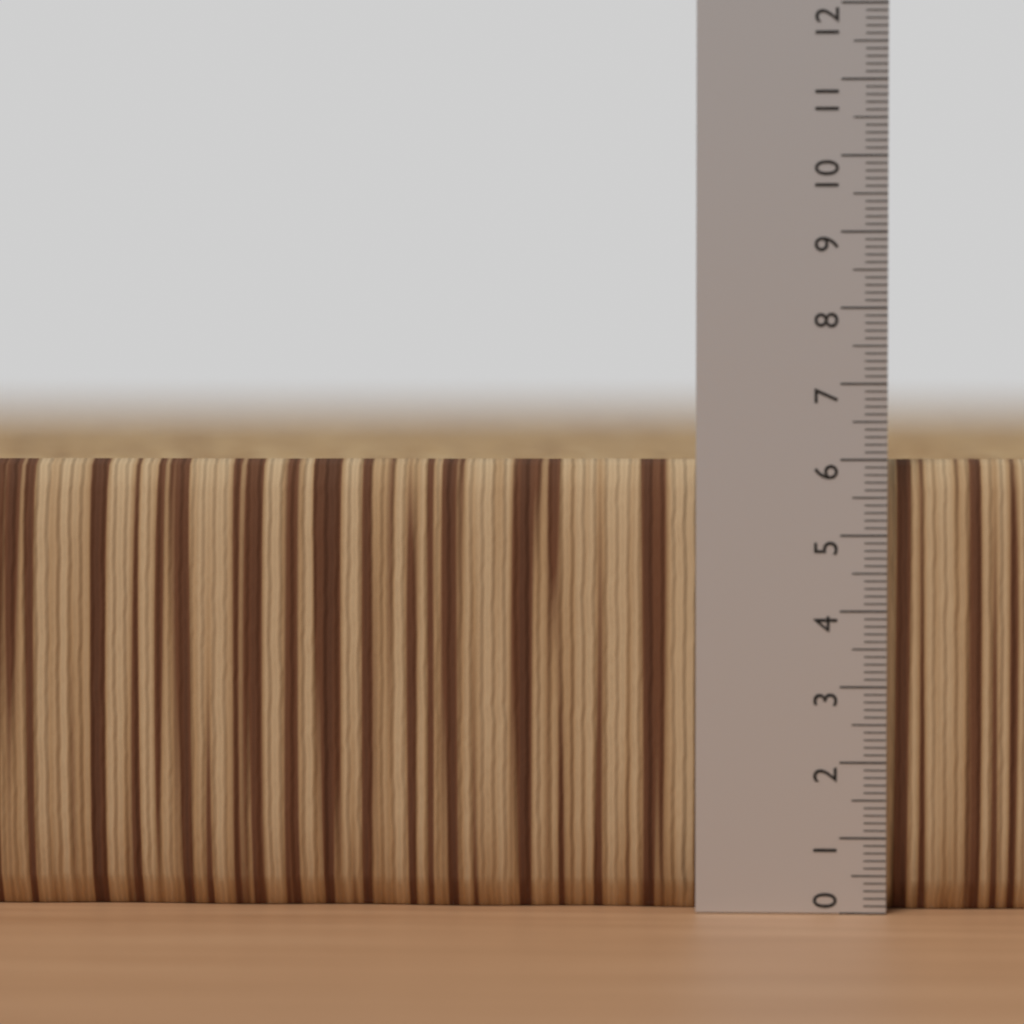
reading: 6.0 (no unit)
